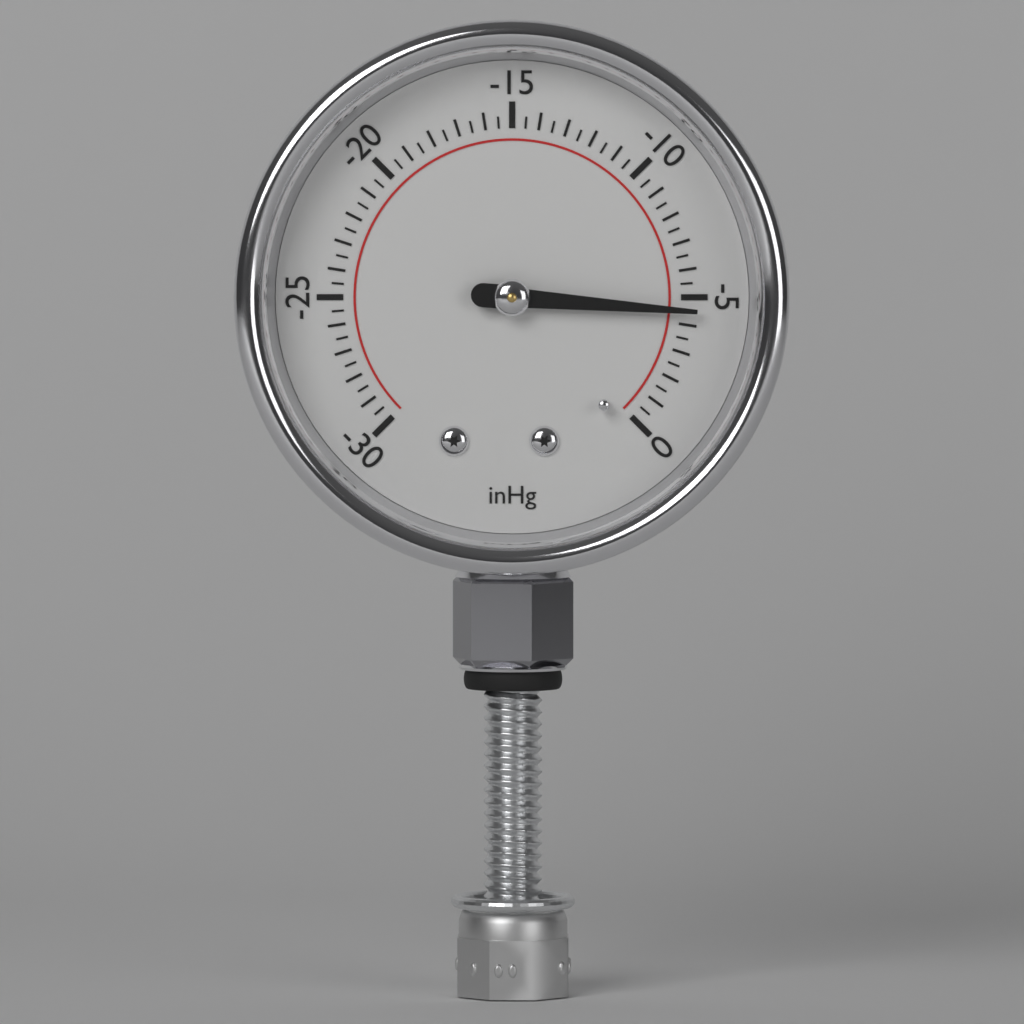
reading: -4.5 inHg
